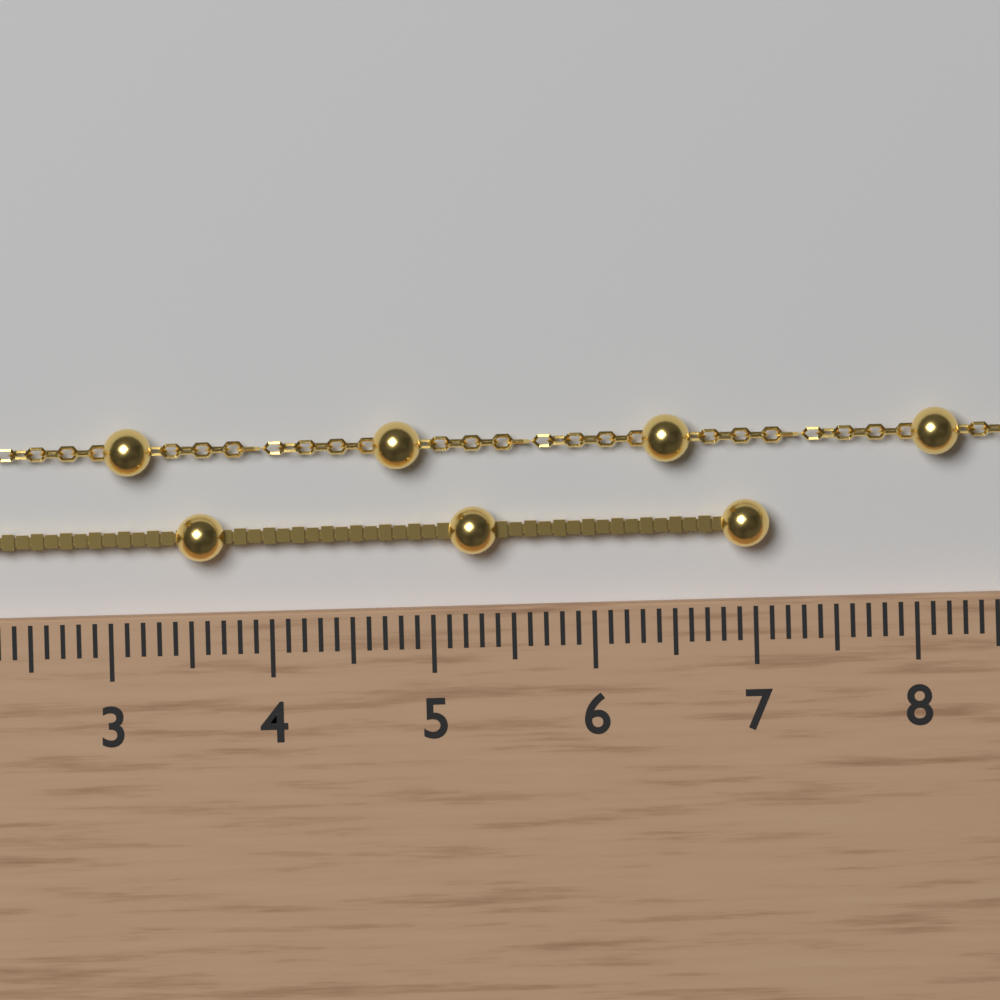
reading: 7.1 cm
